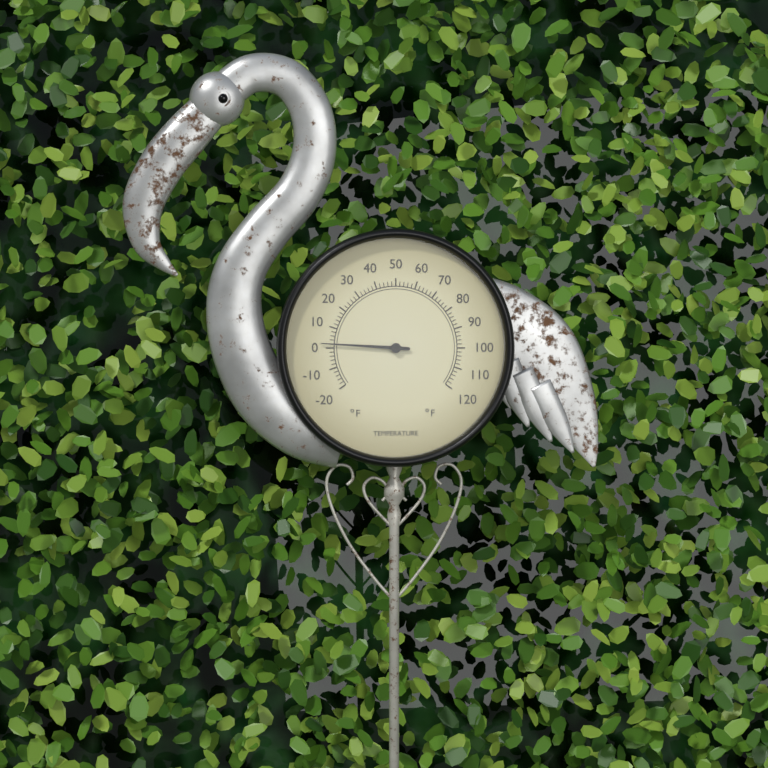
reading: 2 °F
